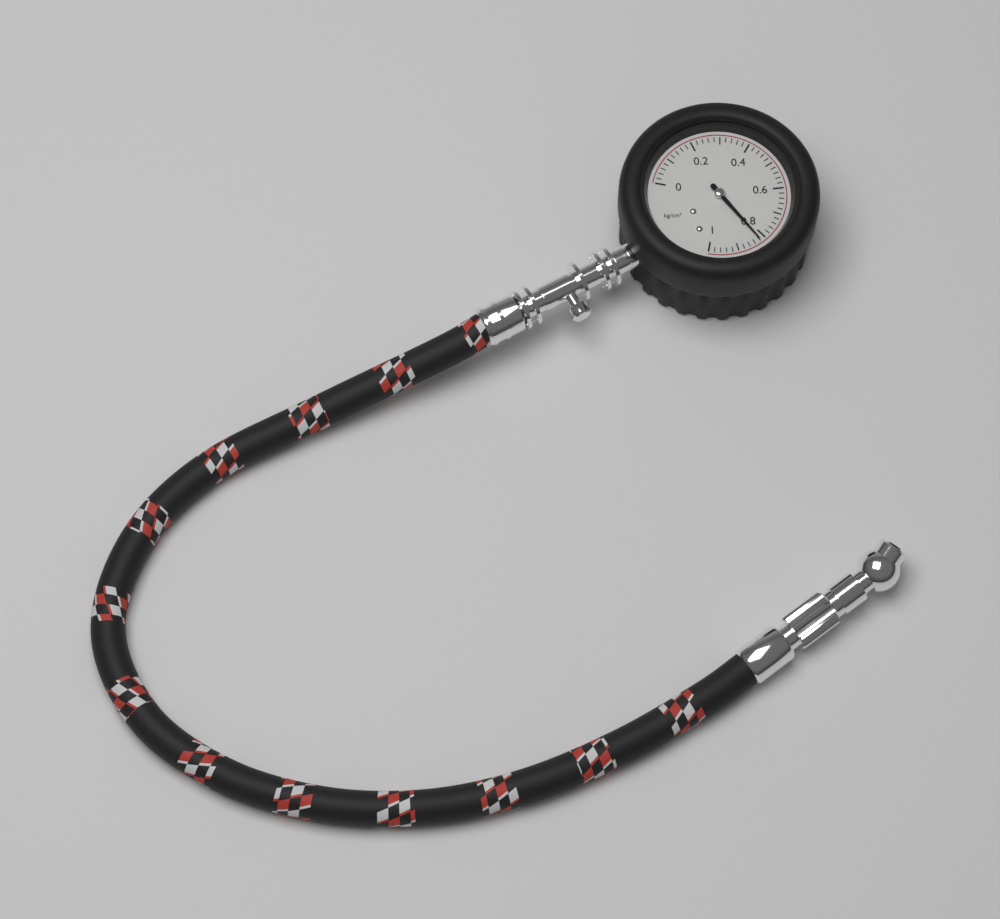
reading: 0.82 kg/cm²
